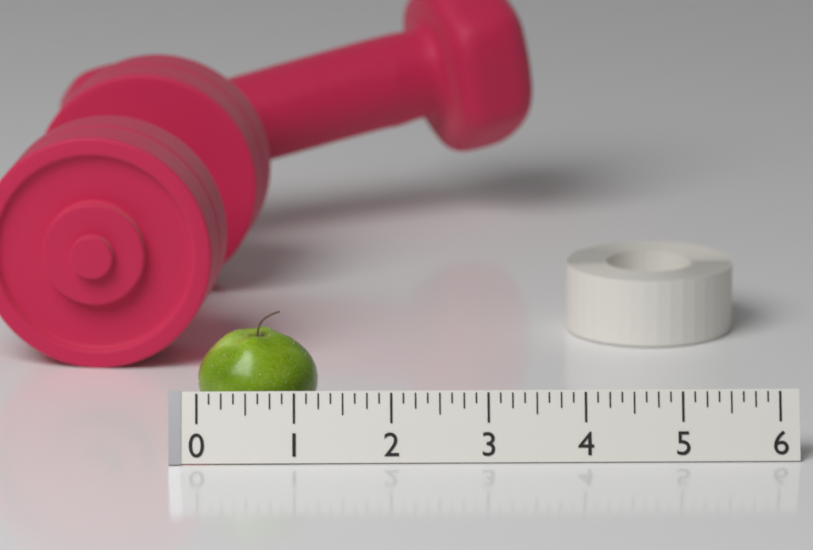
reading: 1.250 (no unit)
